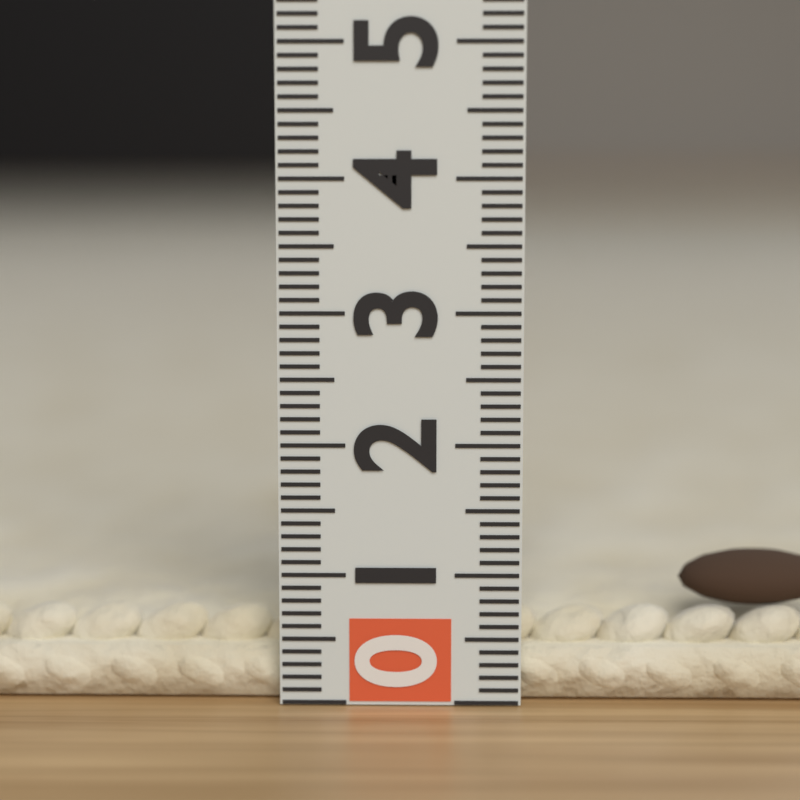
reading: 0.6 (no unit)
